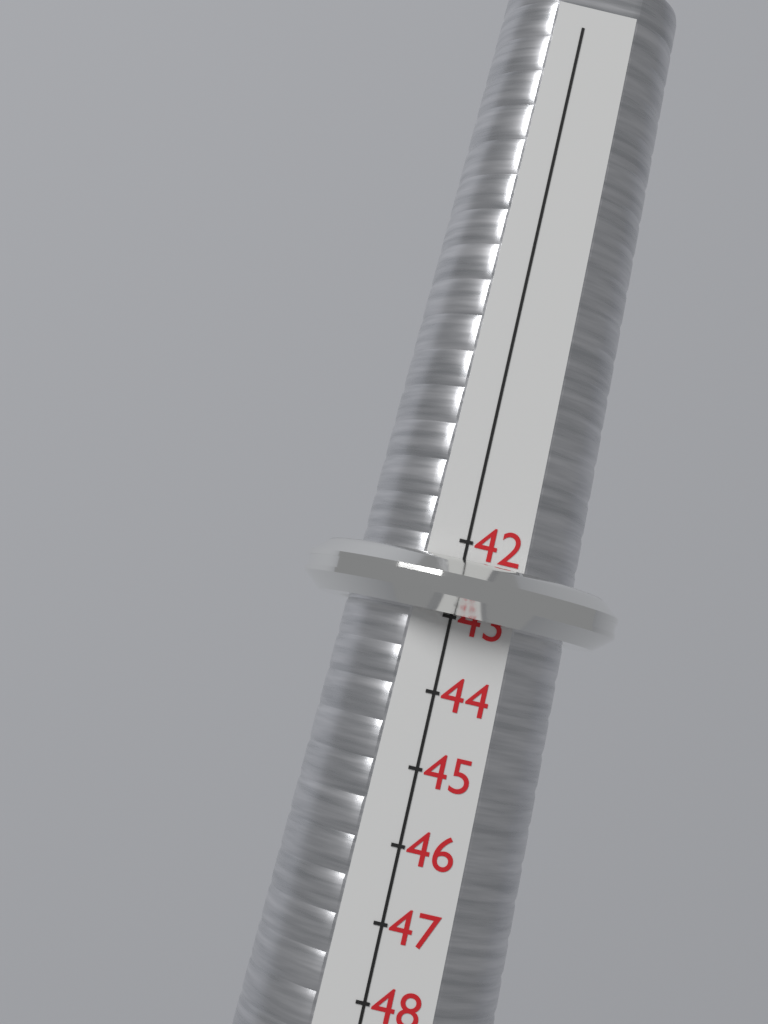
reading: 43 (no unit)
